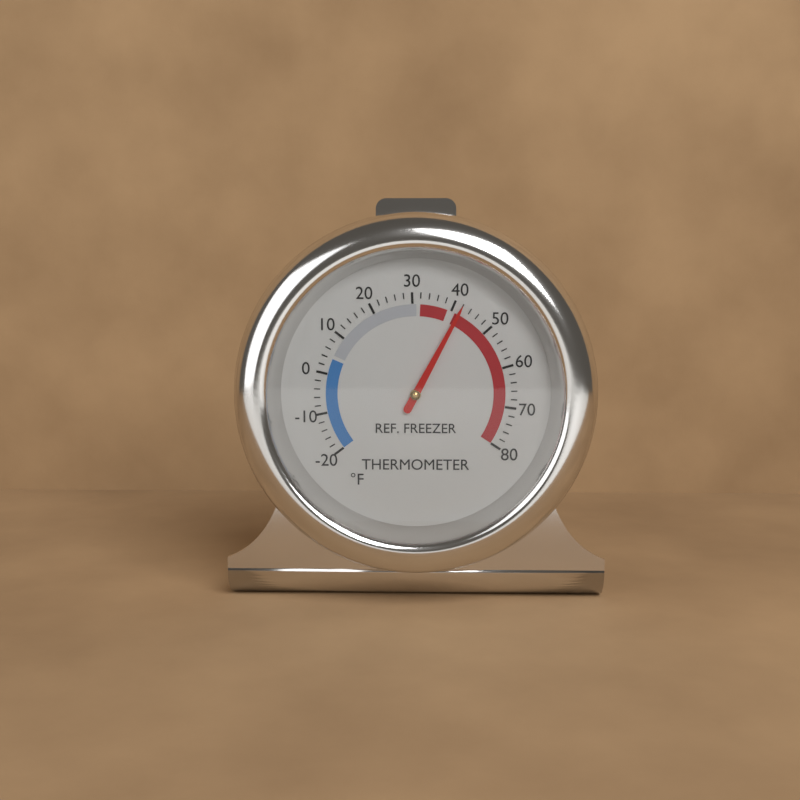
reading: 42 °F
